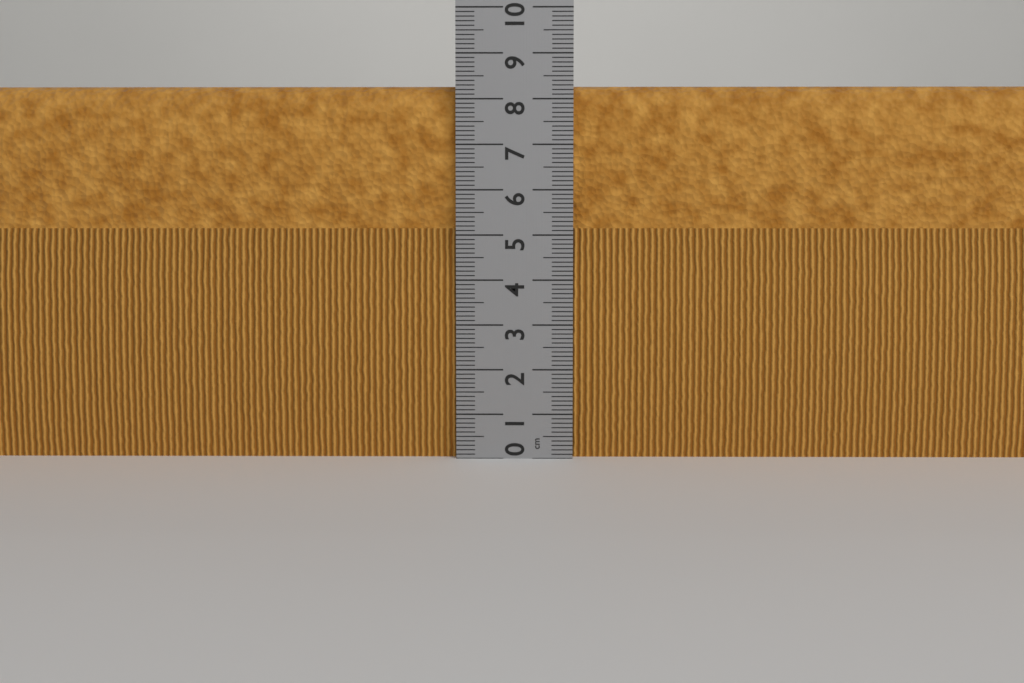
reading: 8.3 cm
